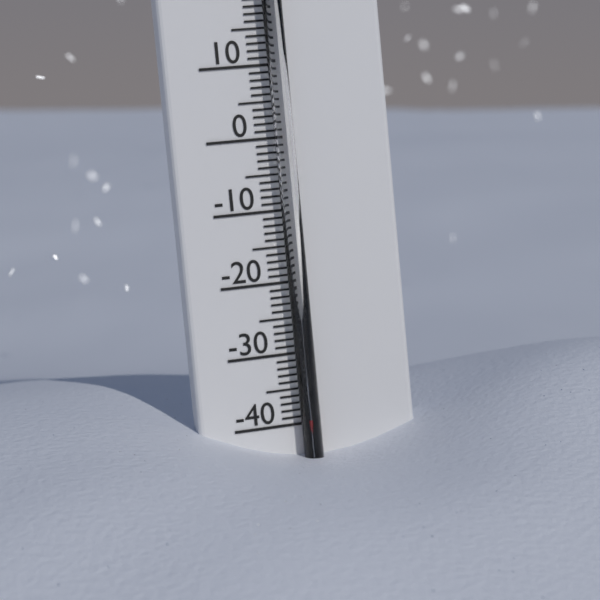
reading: -39 °C
